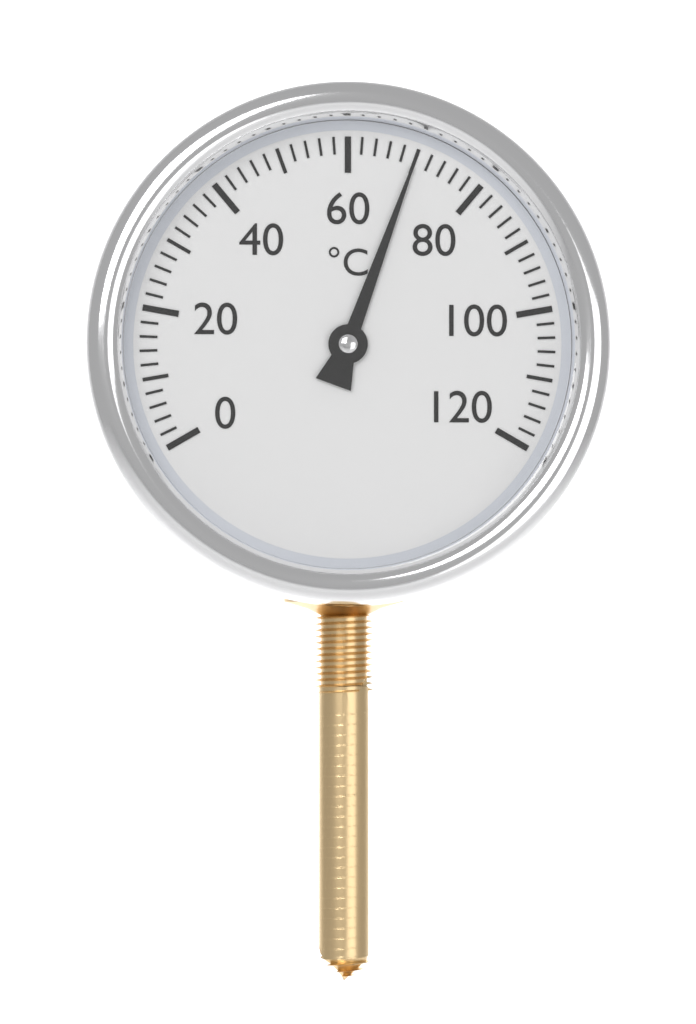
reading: 70 °C
